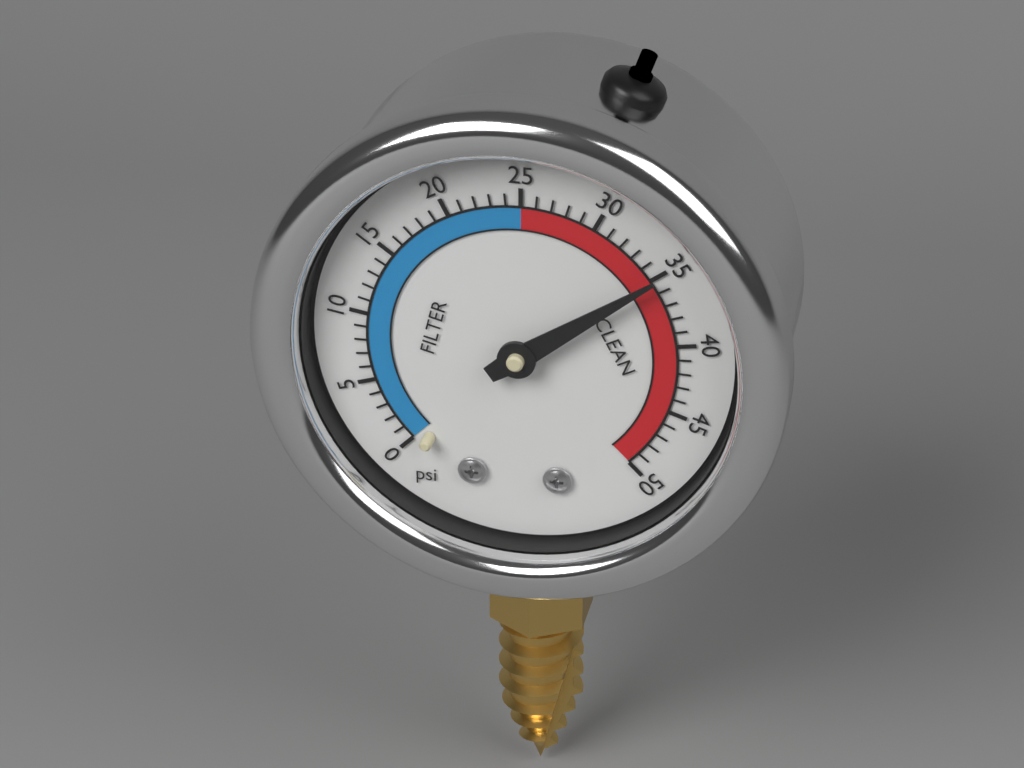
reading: 35 psi
